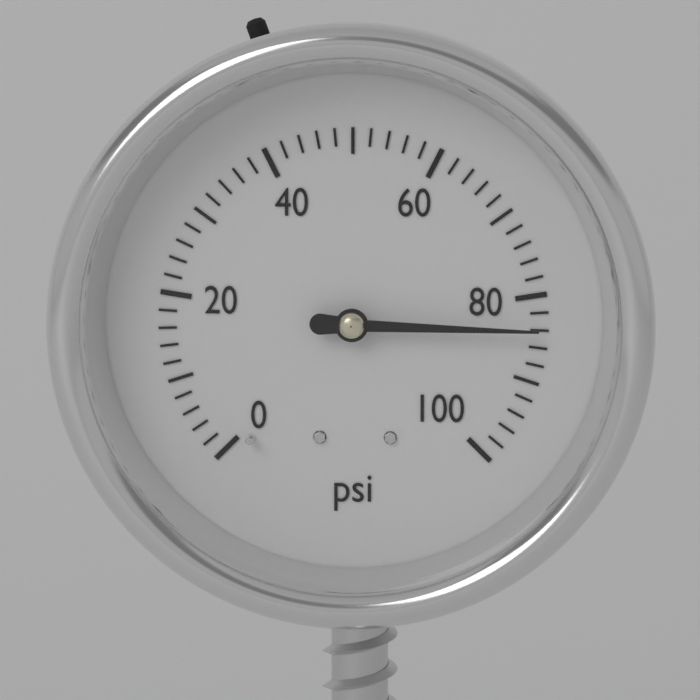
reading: 84 psi
